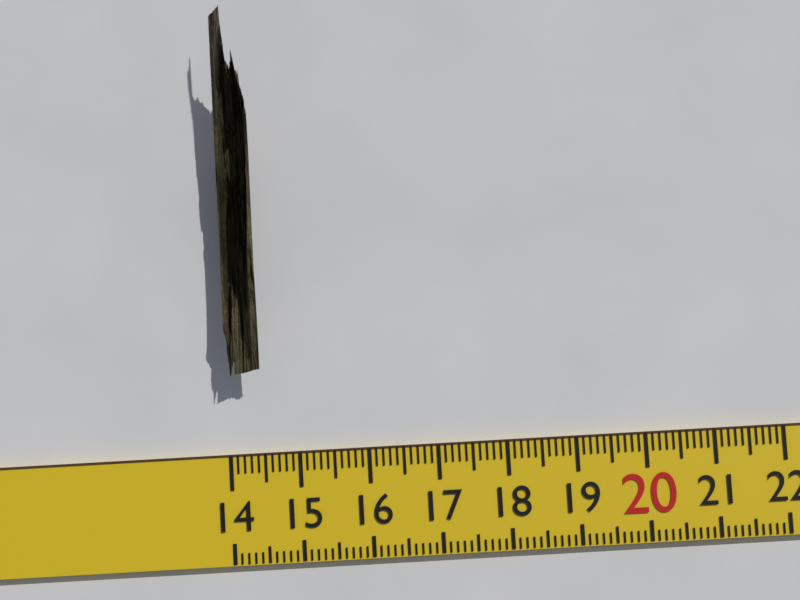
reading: 14.5 (no unit)
